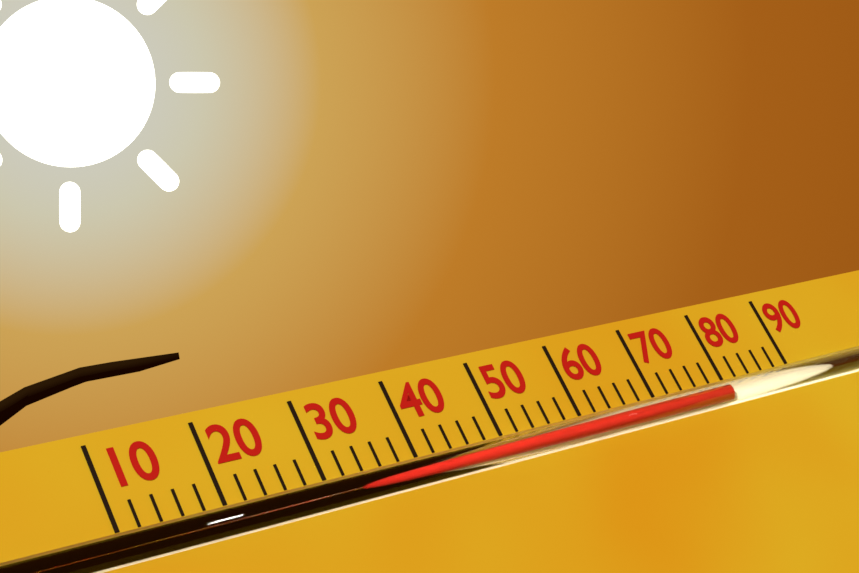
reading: 80 (no unit)
